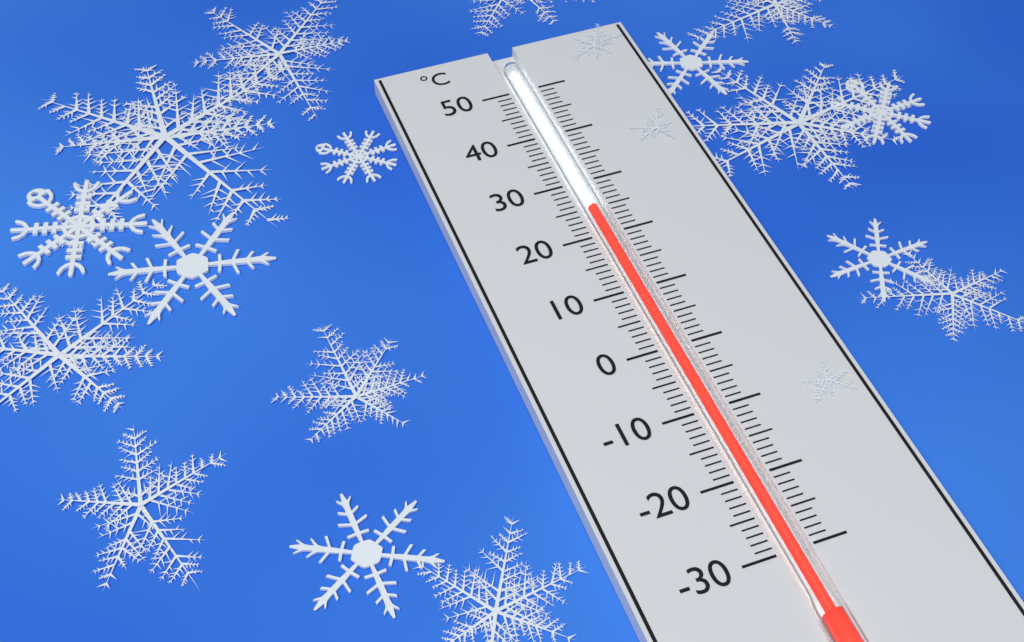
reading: 25 °C
